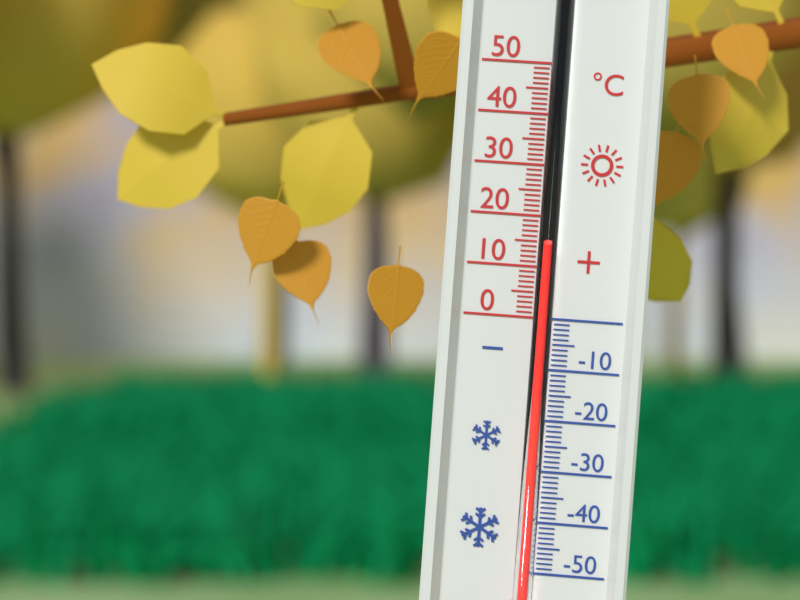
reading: 14 °C
